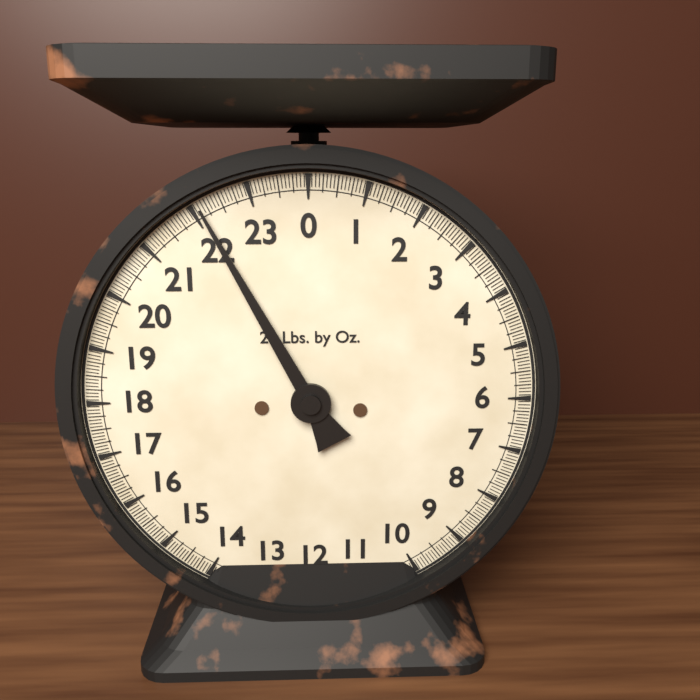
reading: 22.1250 lb
